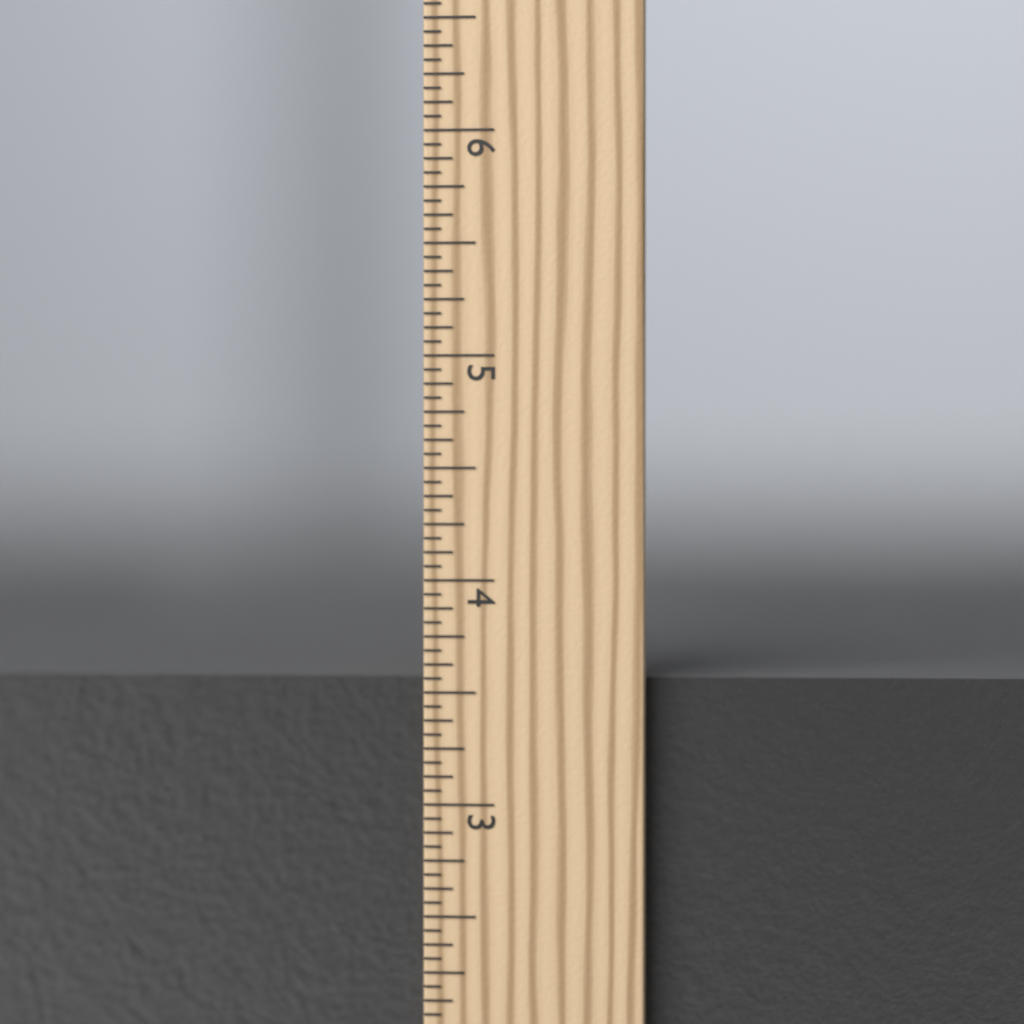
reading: 3.5625 in
